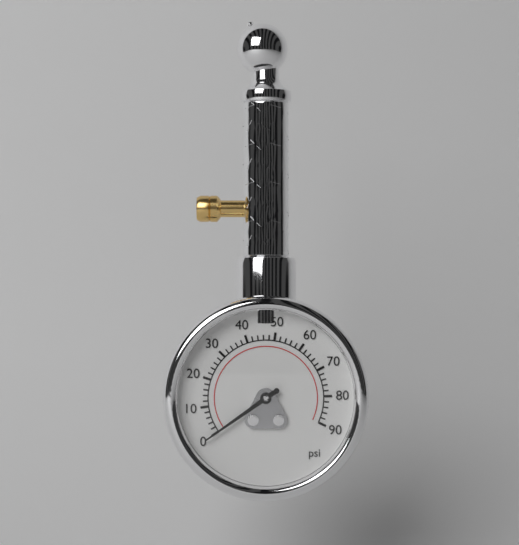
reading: 0 psi
